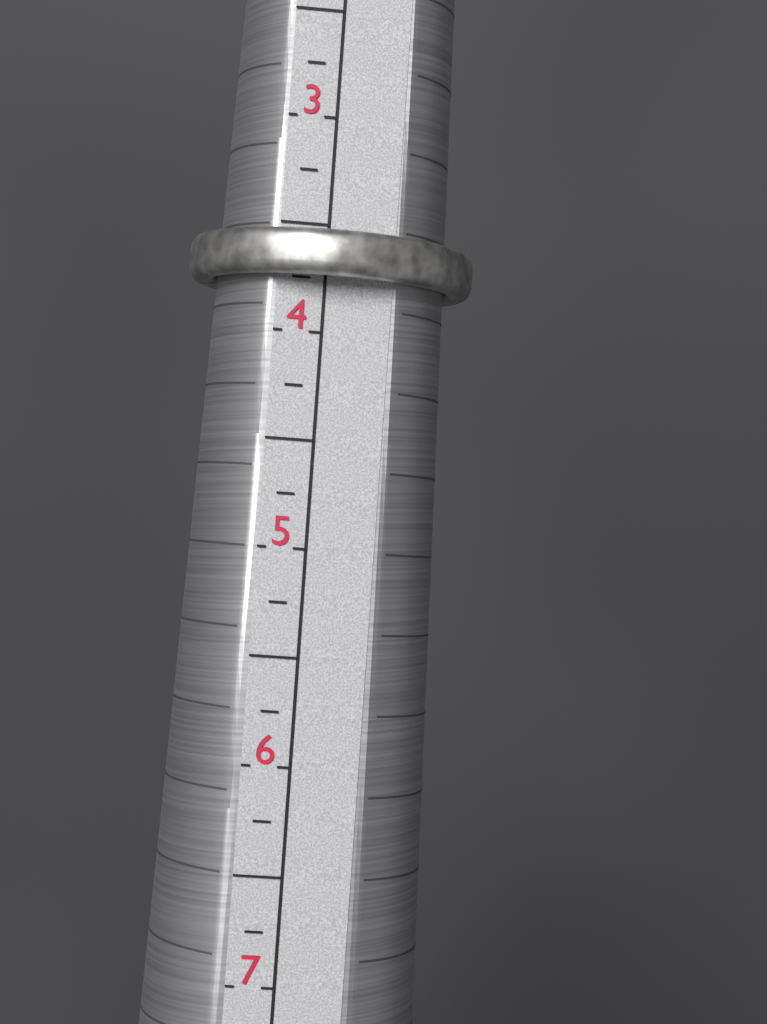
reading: 3.75 (no unit)
